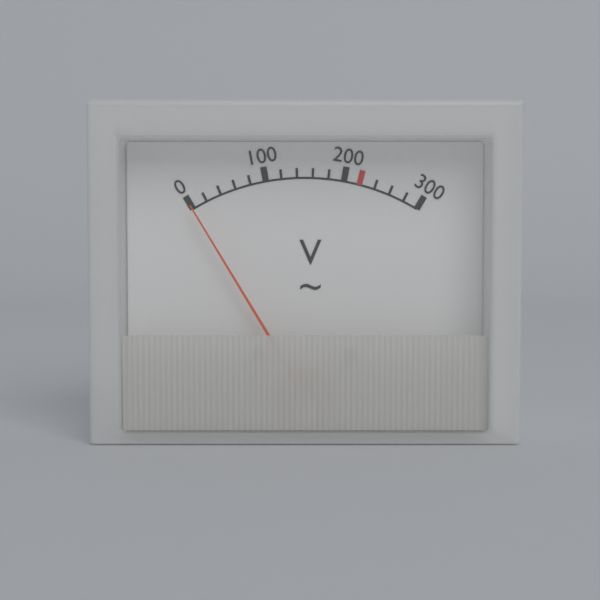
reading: 0 V
